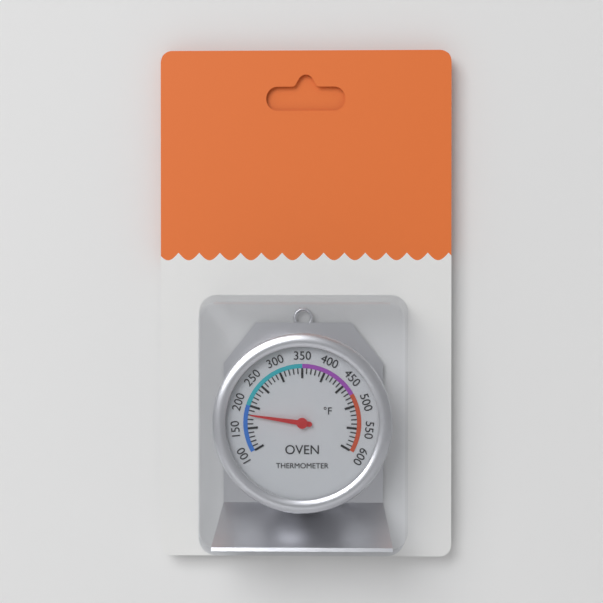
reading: 180 °F
